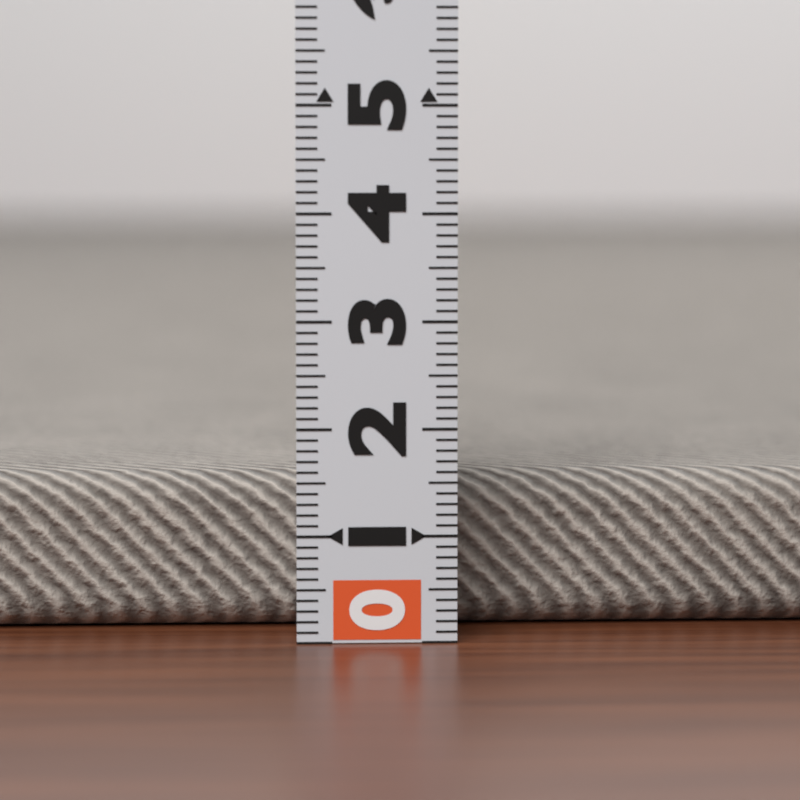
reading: 1.5 (no unit)
